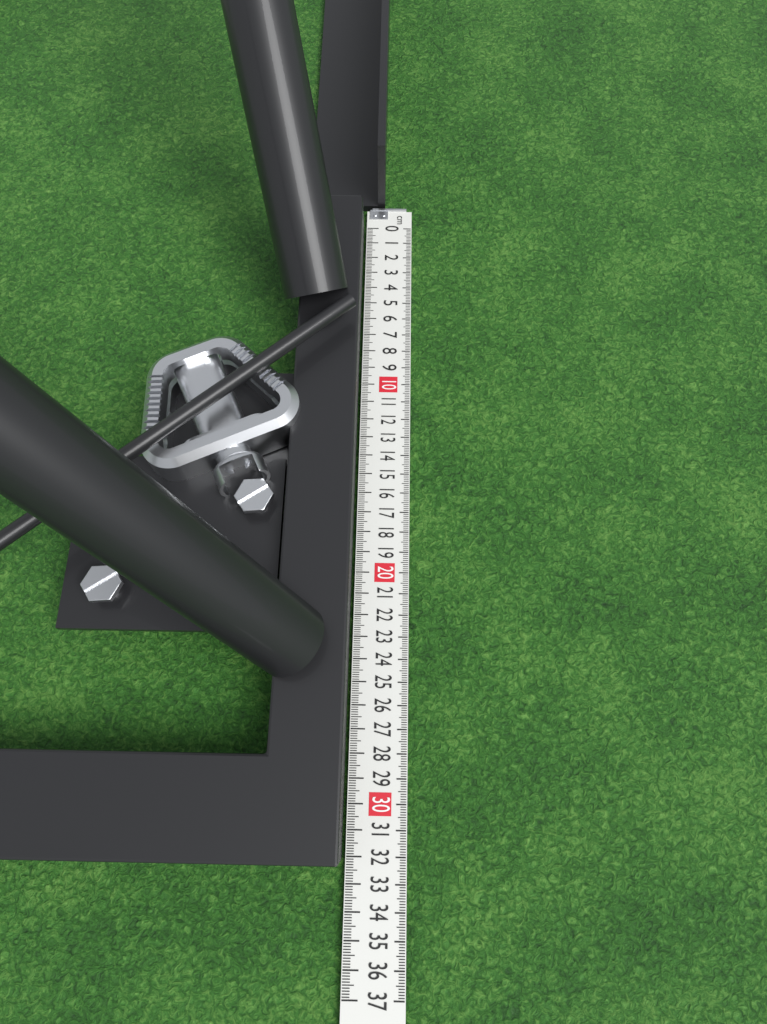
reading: 32.2 cm
